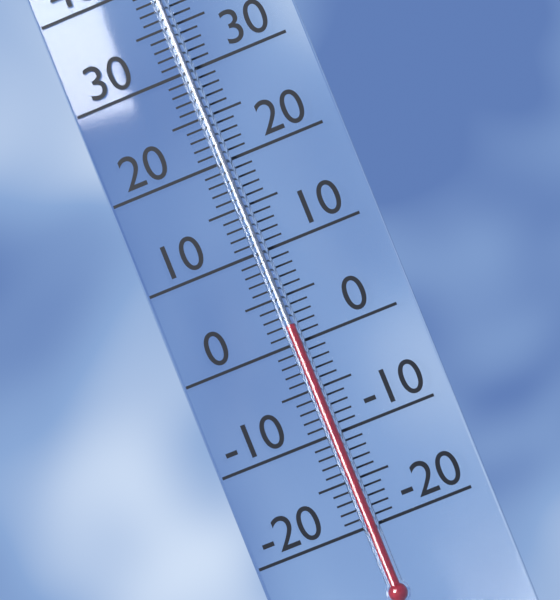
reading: 2 °C
